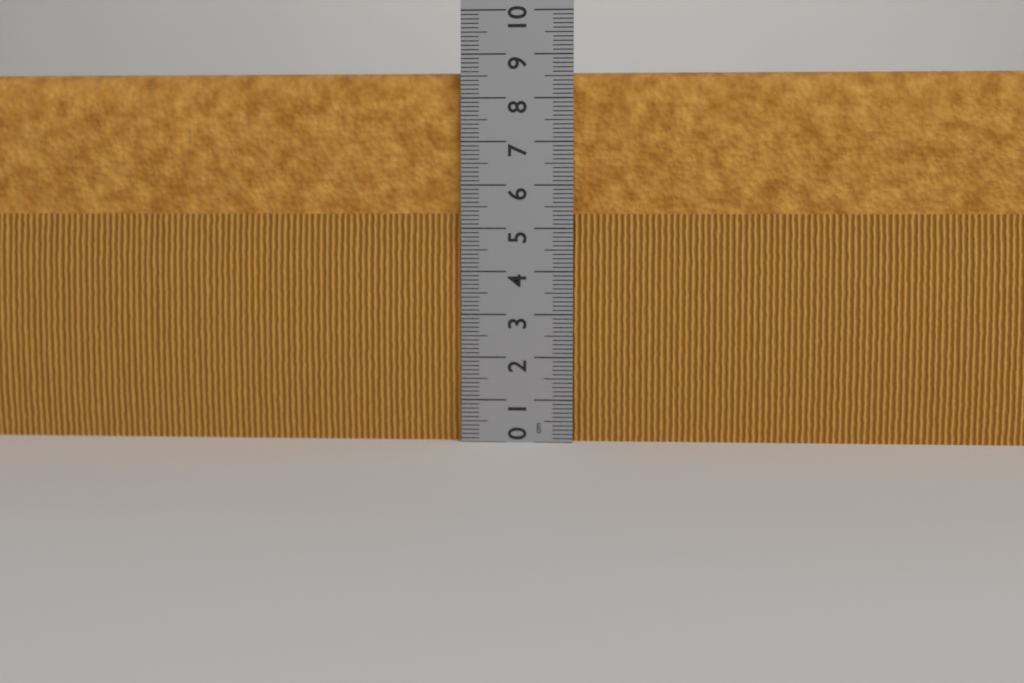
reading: 8.6 cm
